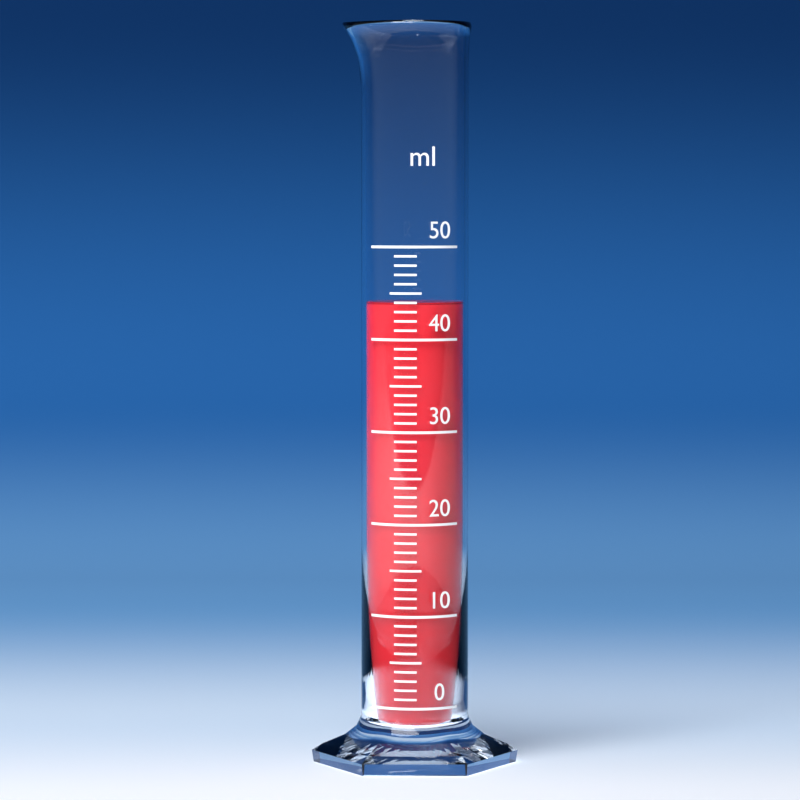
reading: 44 ml
